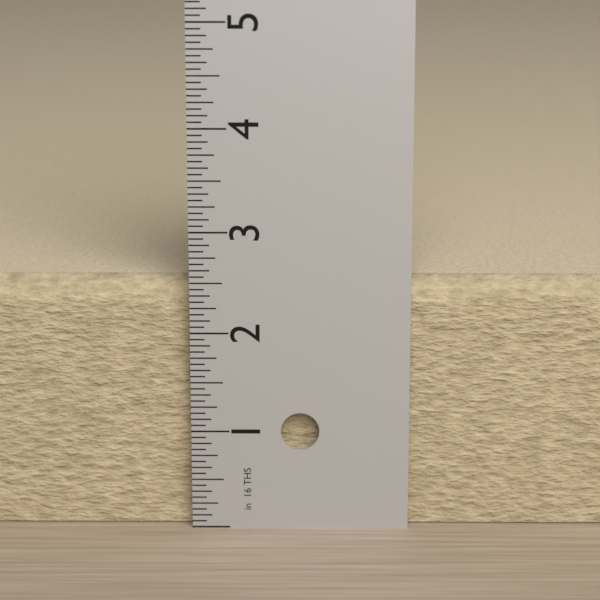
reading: 2.5000 in
